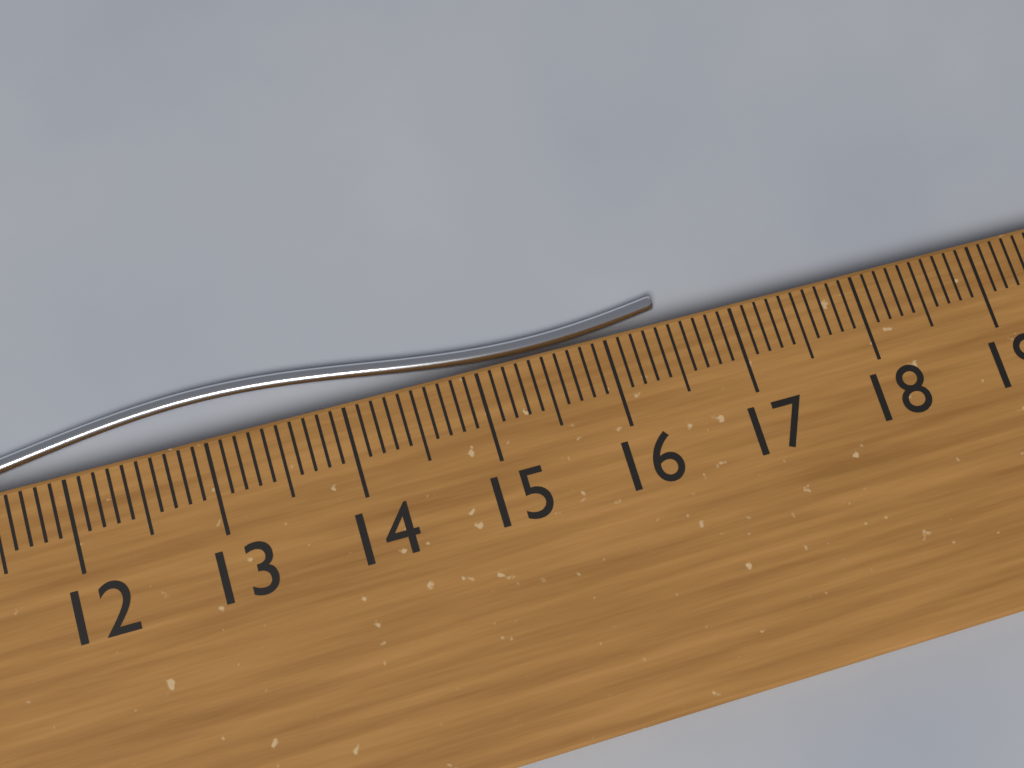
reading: 16.5 cm
